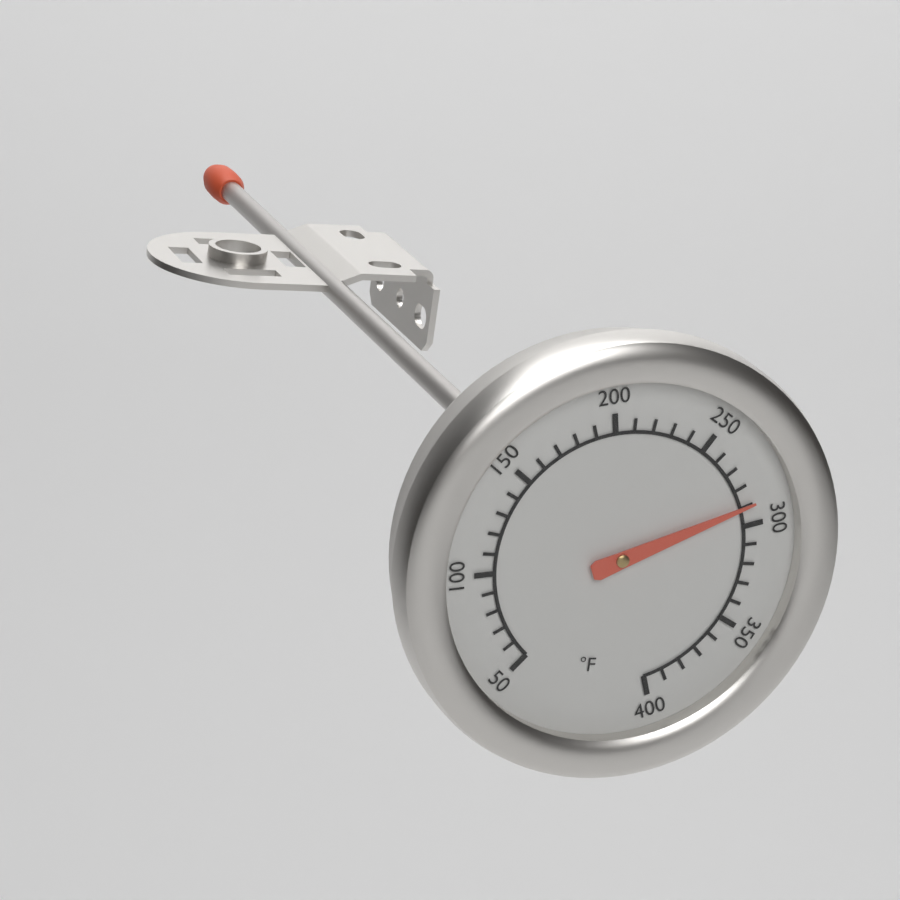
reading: 290 °F
